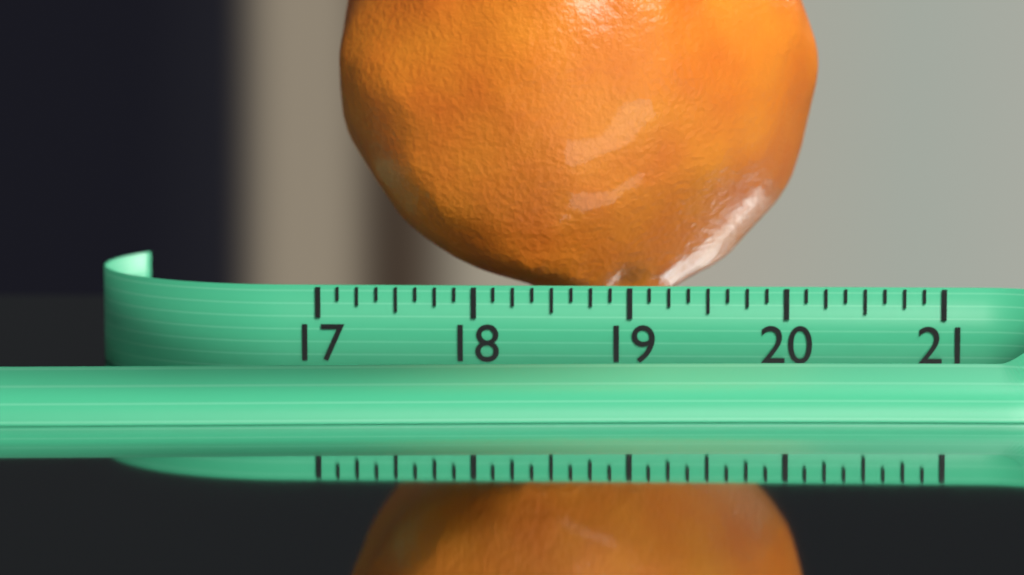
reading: 20.250 (no unit)
